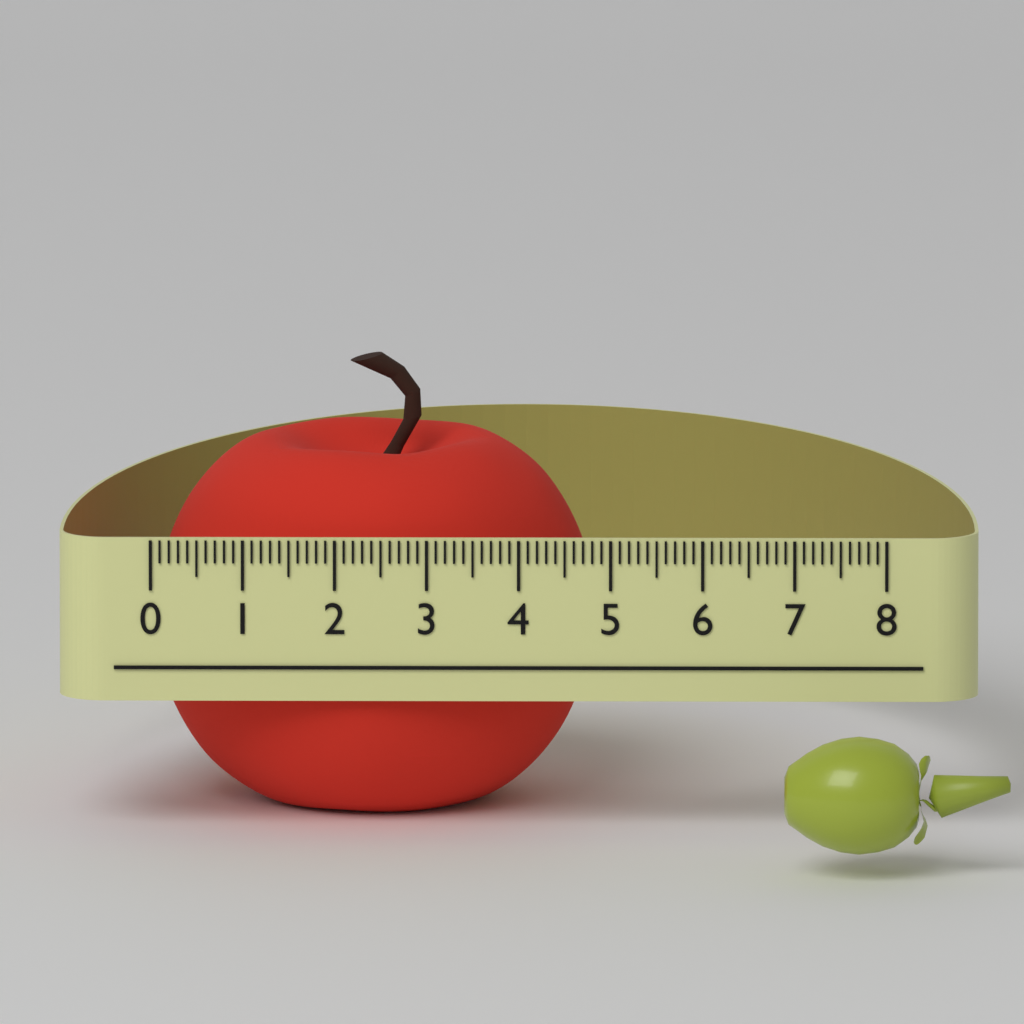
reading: 4.8 (no unit)
